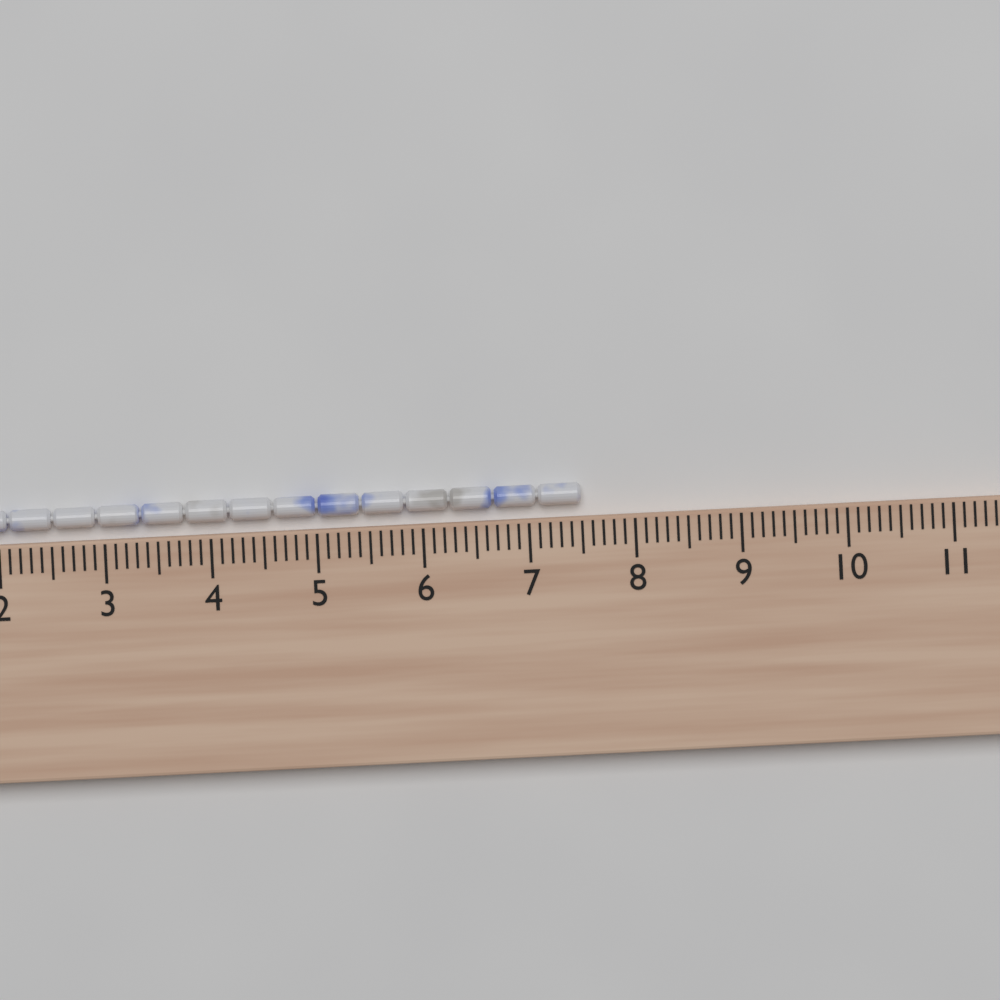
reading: 7.5 cm
